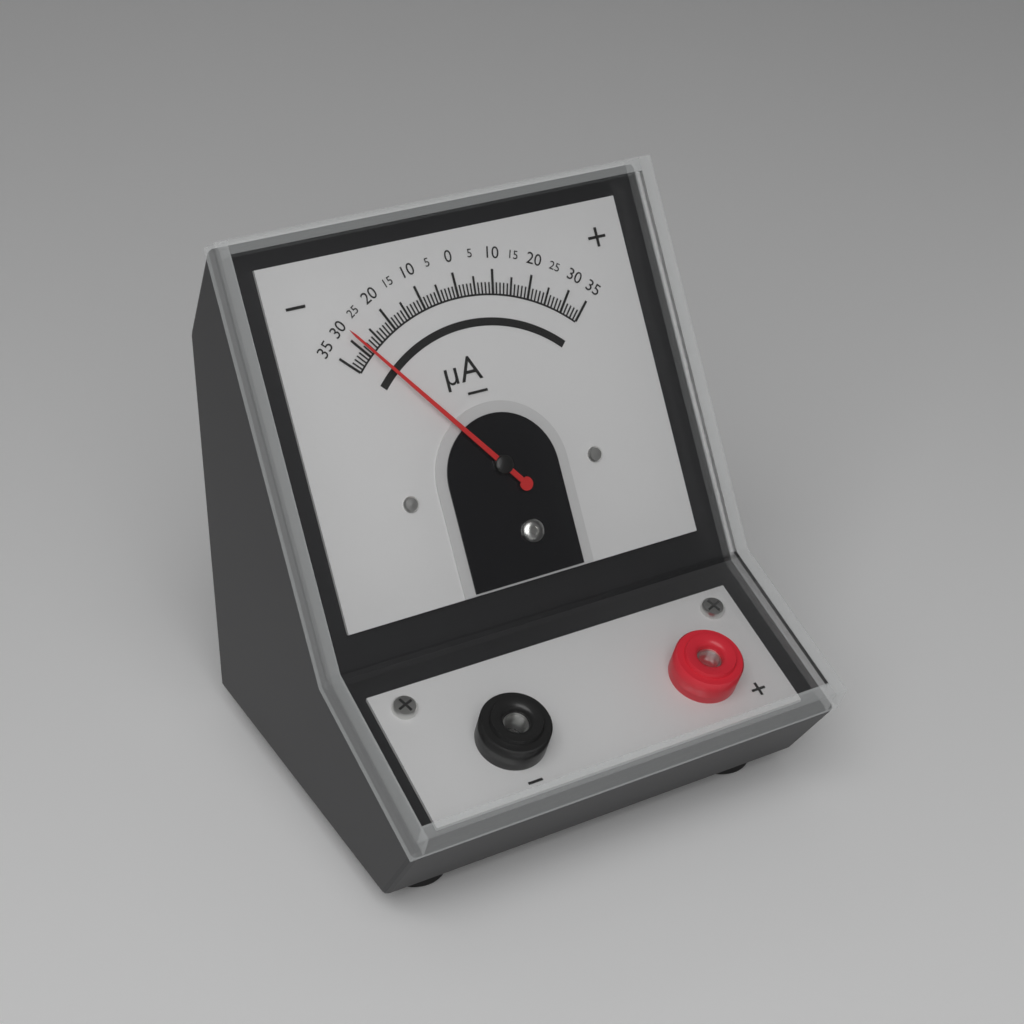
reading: -29 µA
